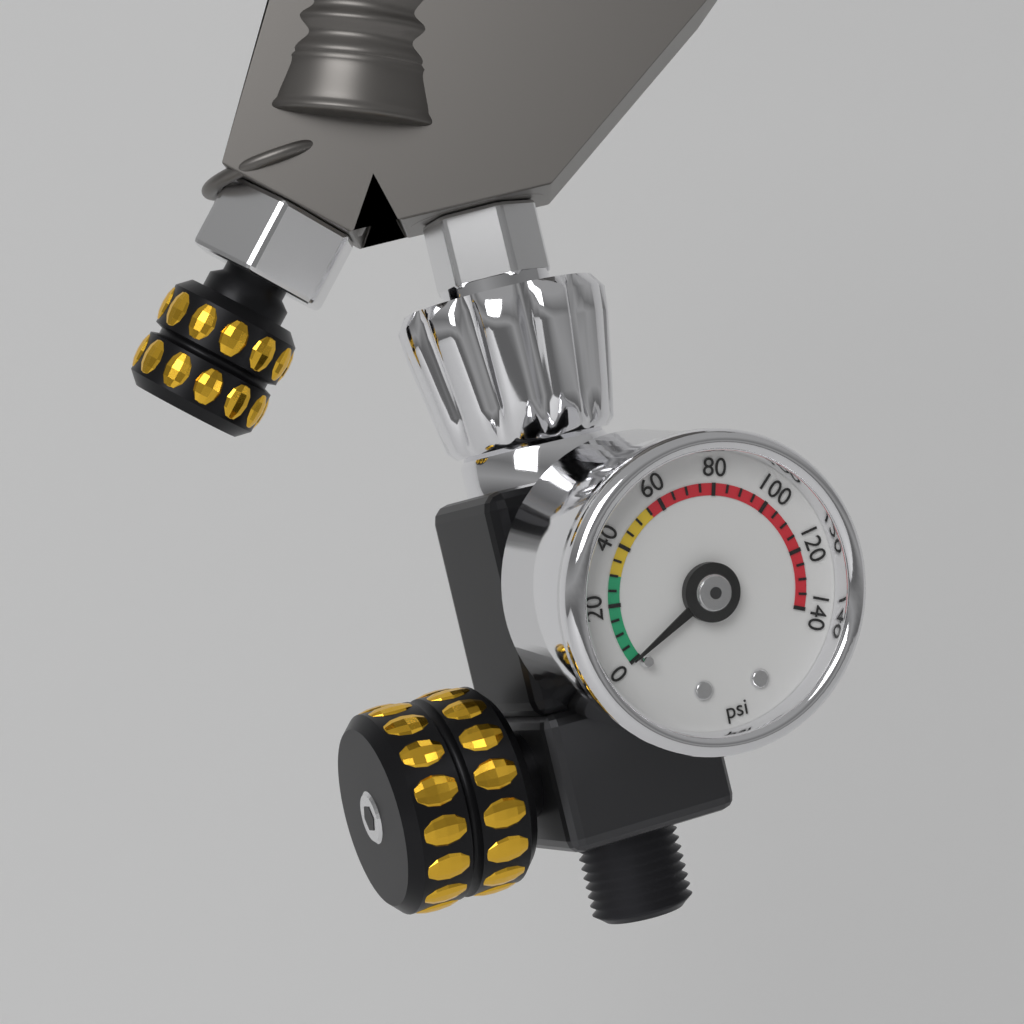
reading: 0 psi
